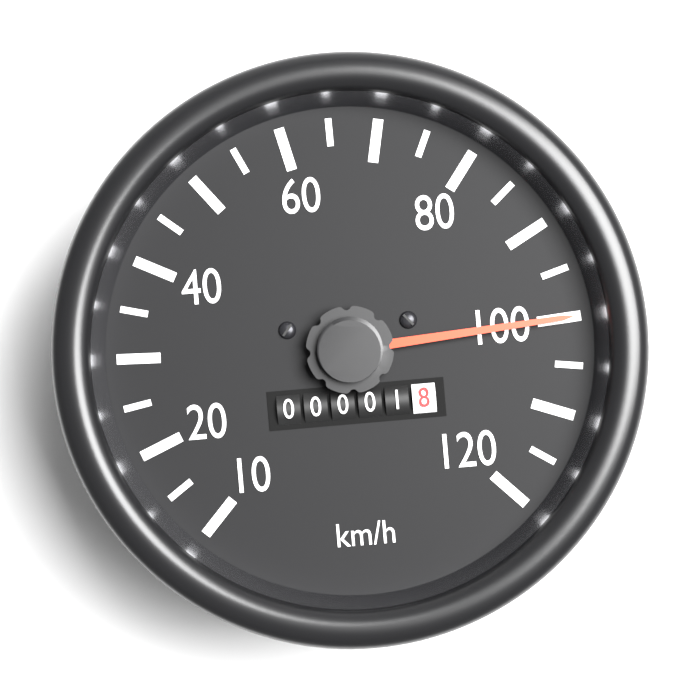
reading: 100 km/h
